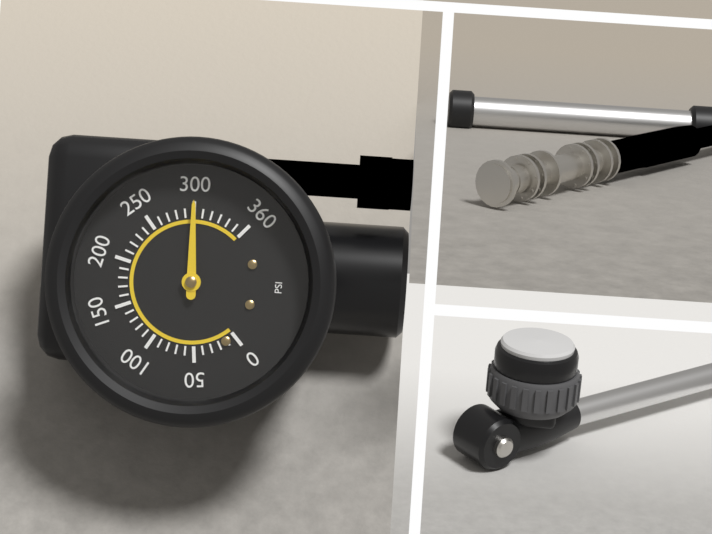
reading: 300 psi
